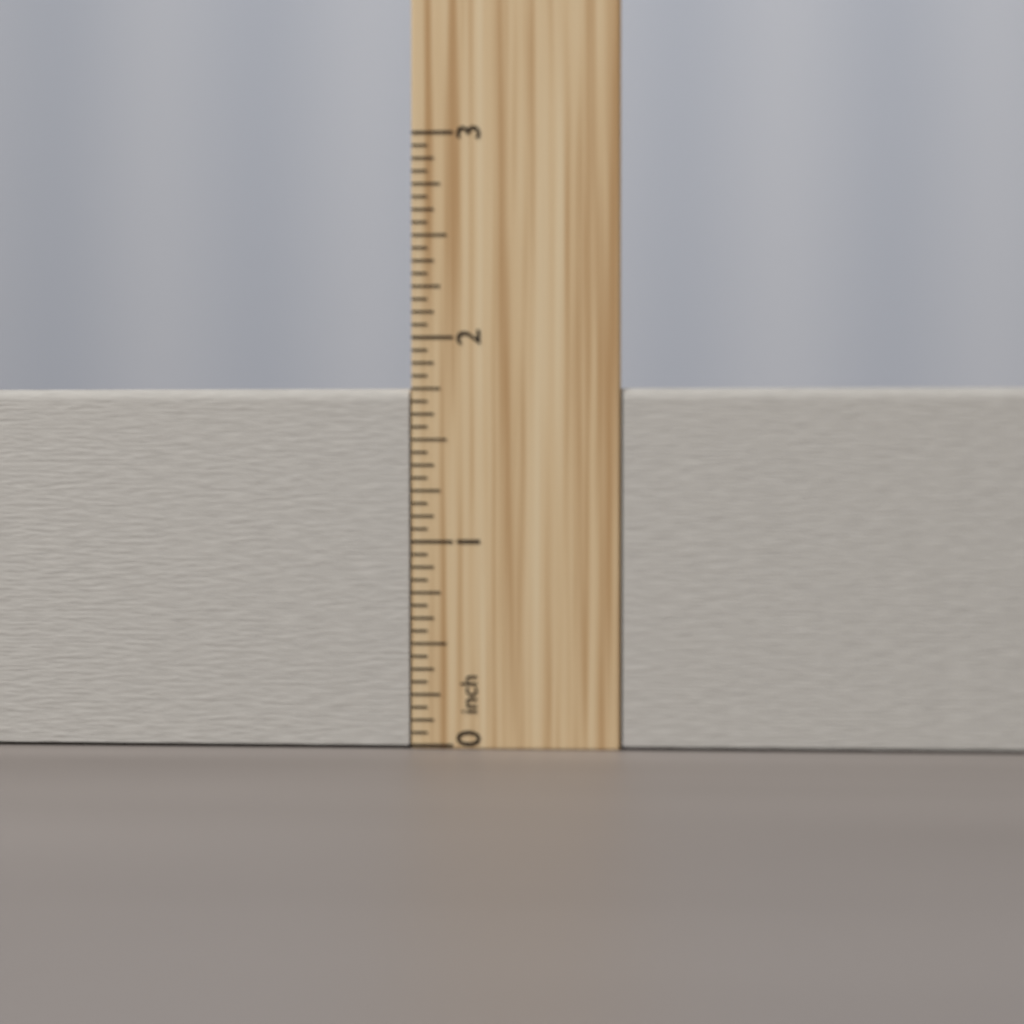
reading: 1.7500 inch
